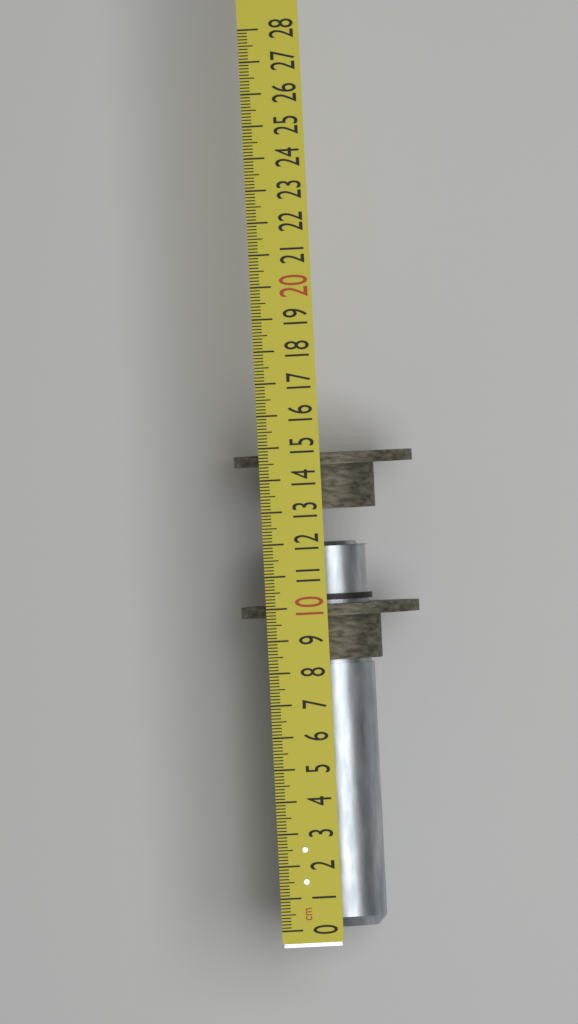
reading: 12.0 cm
